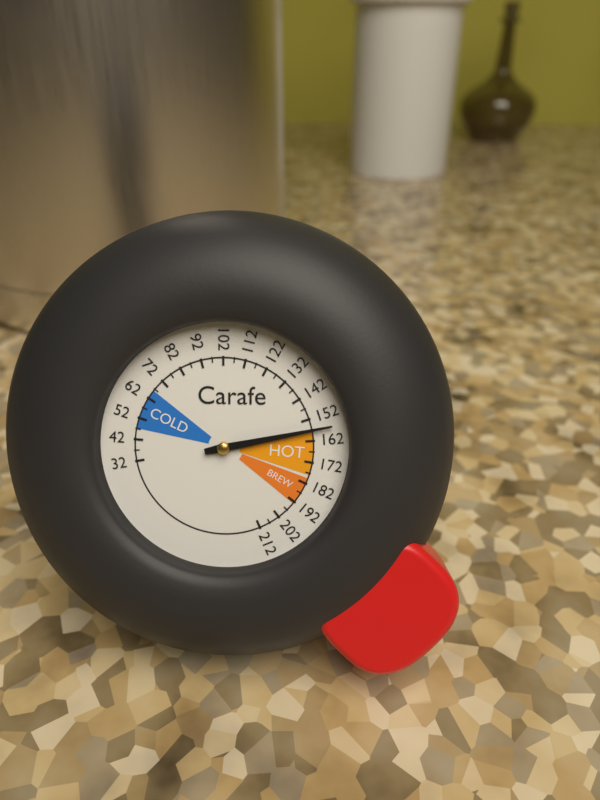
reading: 157 (no unit)
